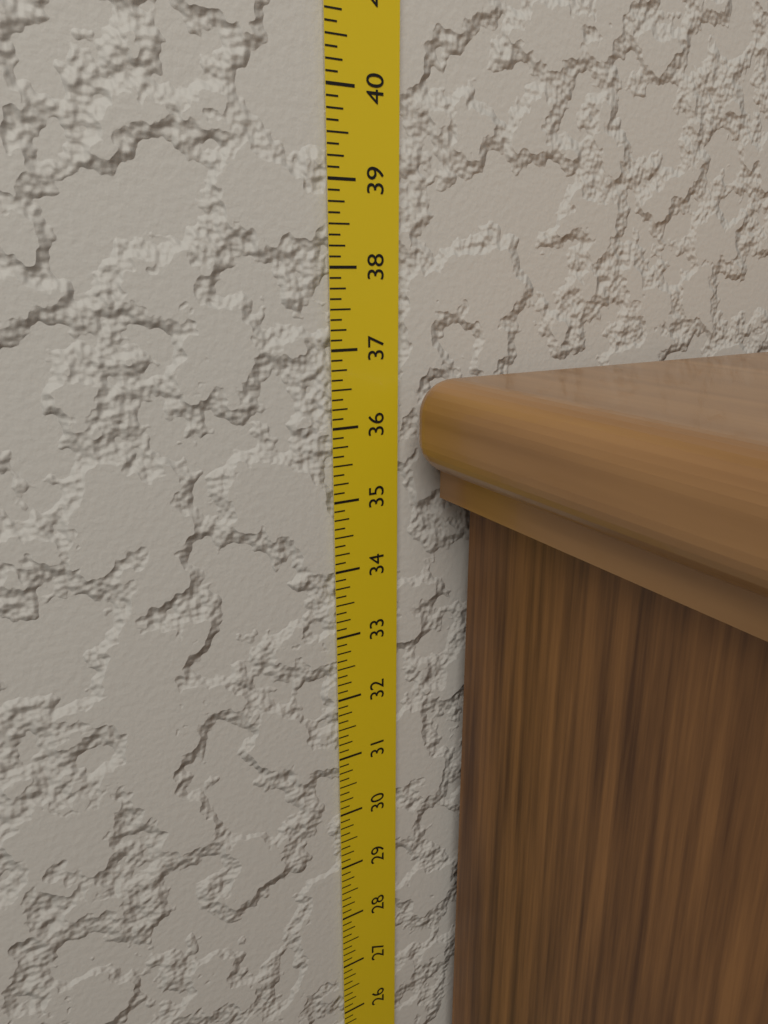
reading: 36.625 in
